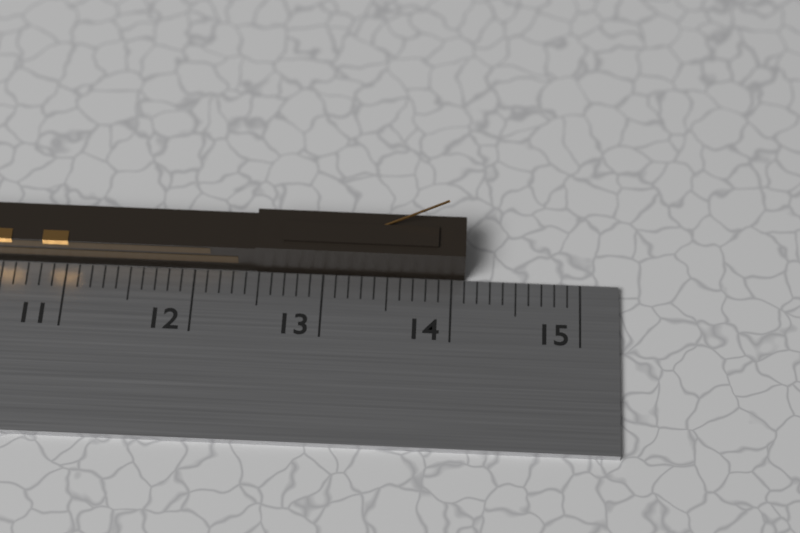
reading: 14.1 cm
